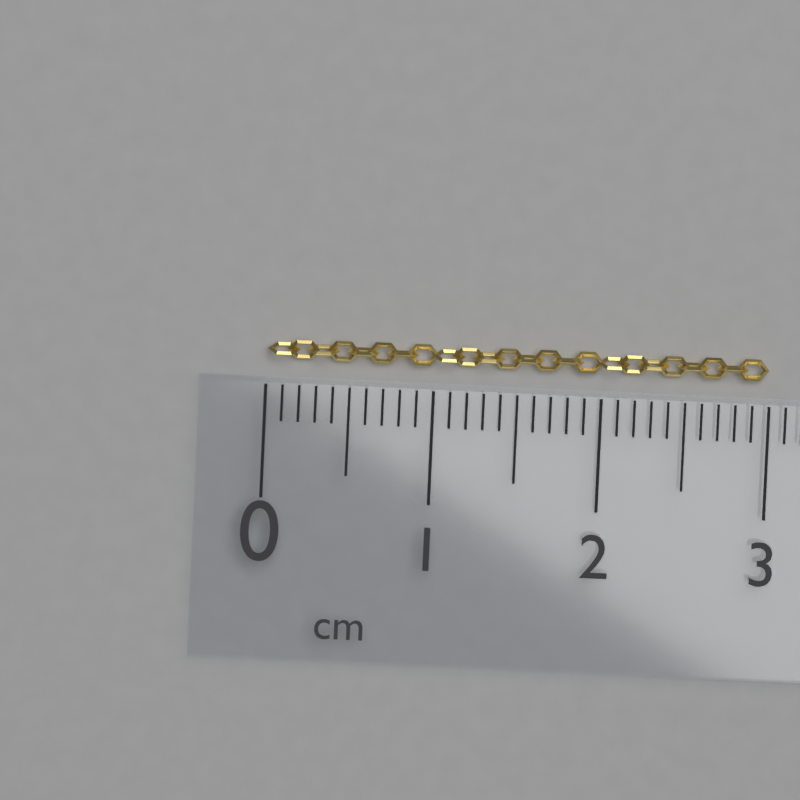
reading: 3.0 cm
